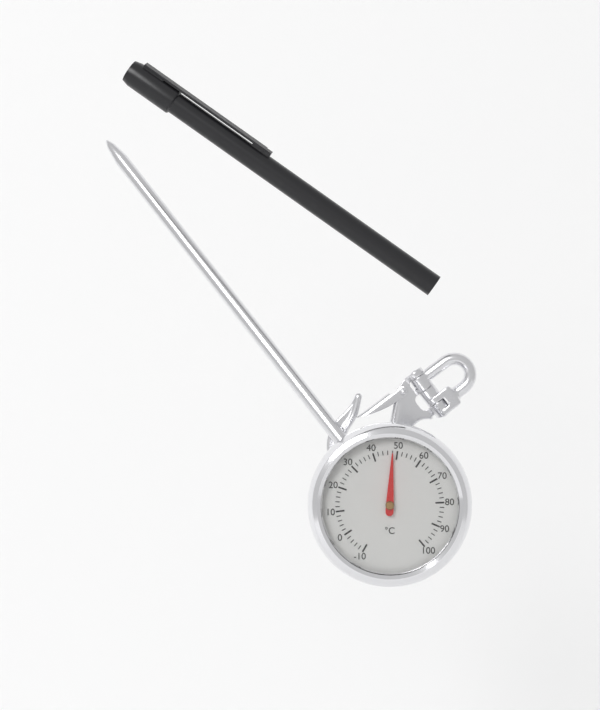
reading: 48 °C
